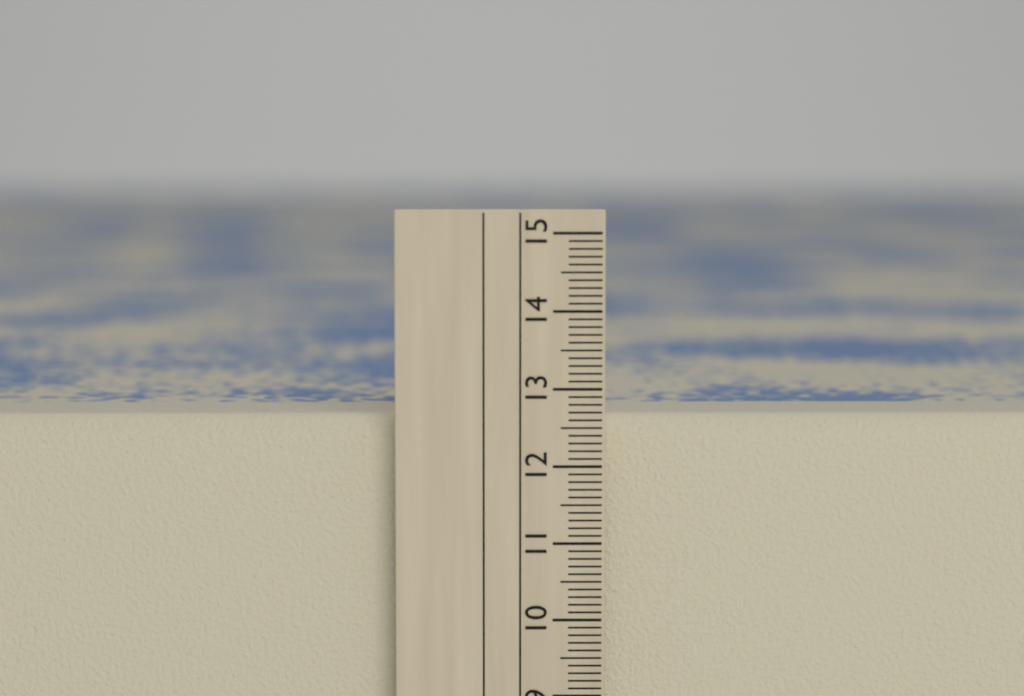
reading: 12.6 cm
